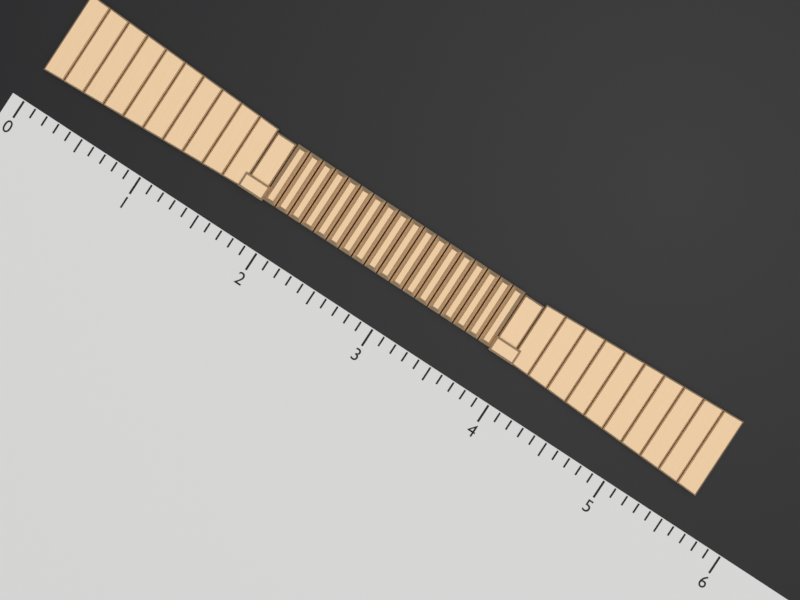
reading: 5.6 (no unit)
